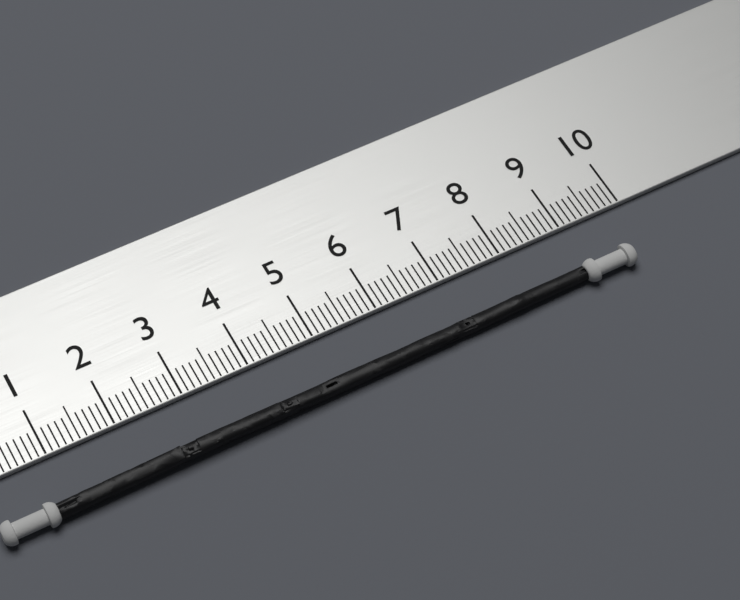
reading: 9.7 cm
